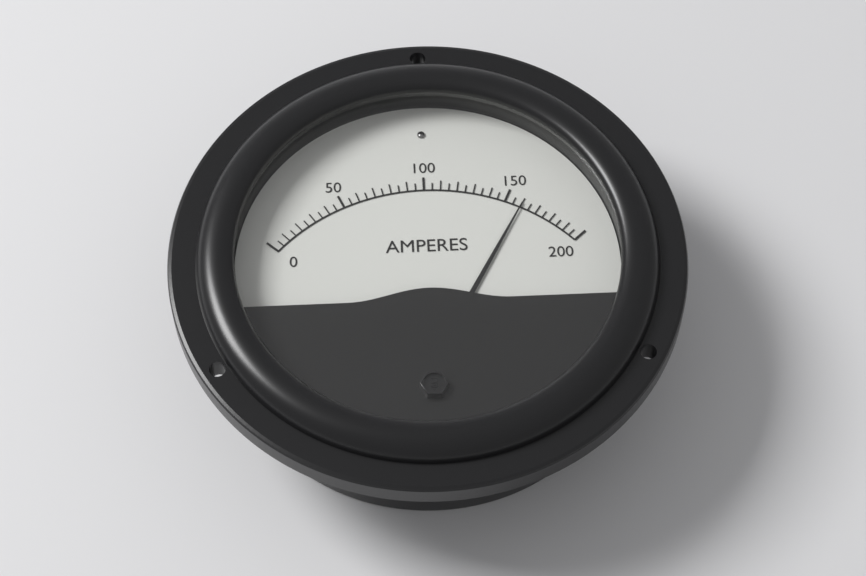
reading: 160 A
